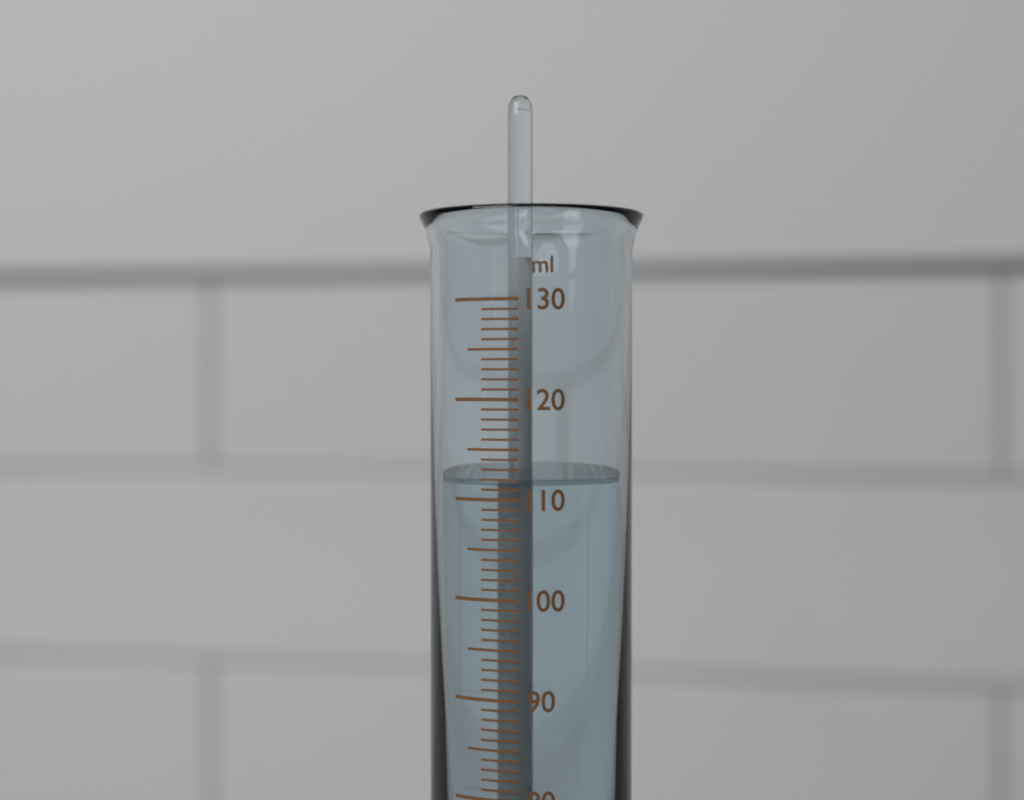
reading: 112 ml
